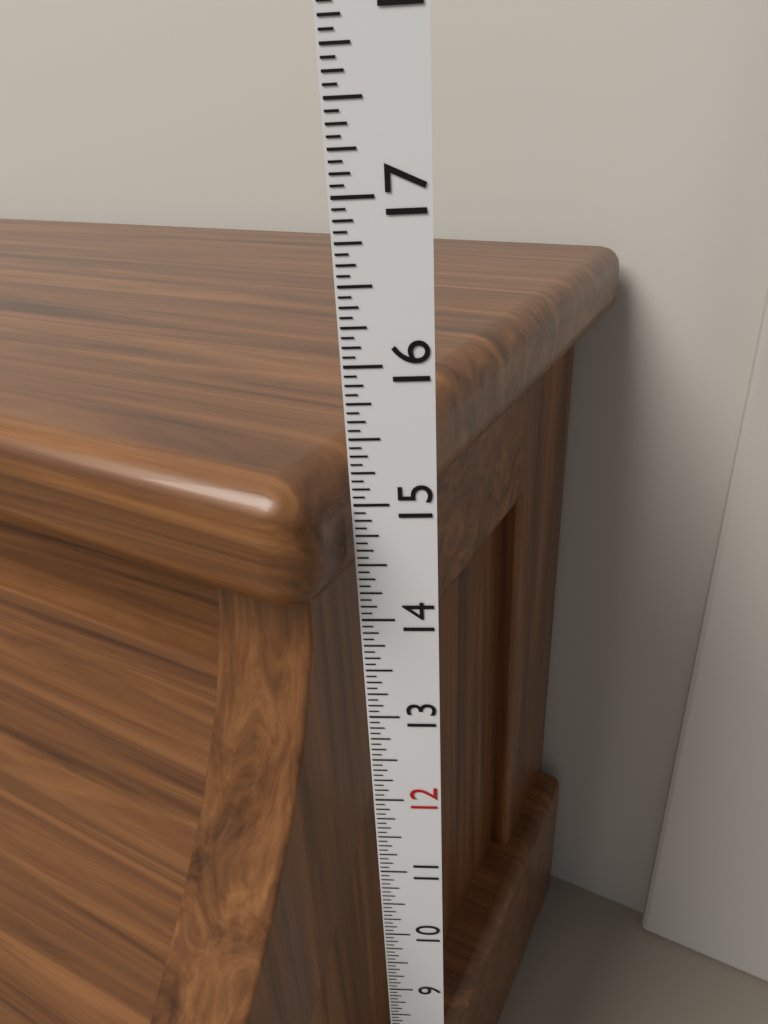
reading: 15.3125 in
